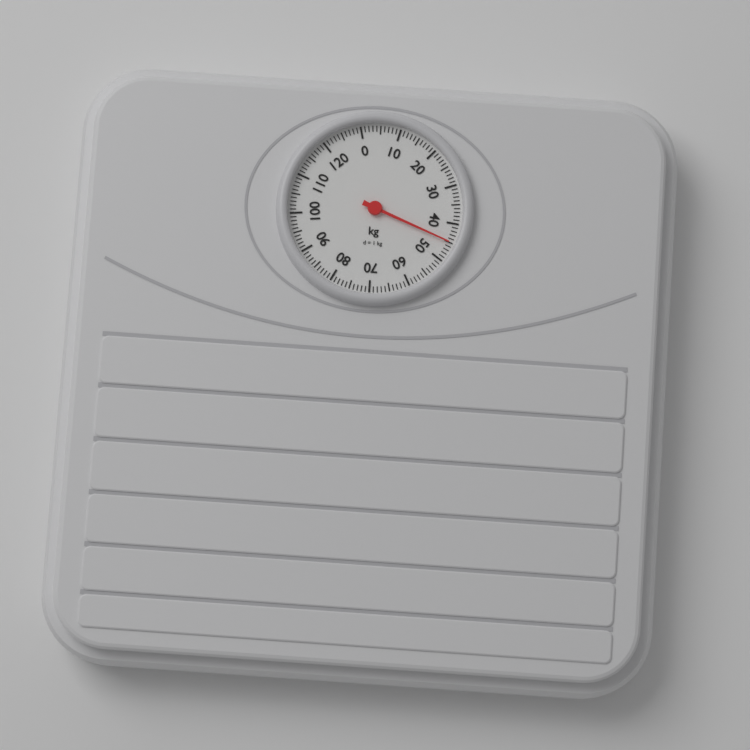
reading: 45 kg
